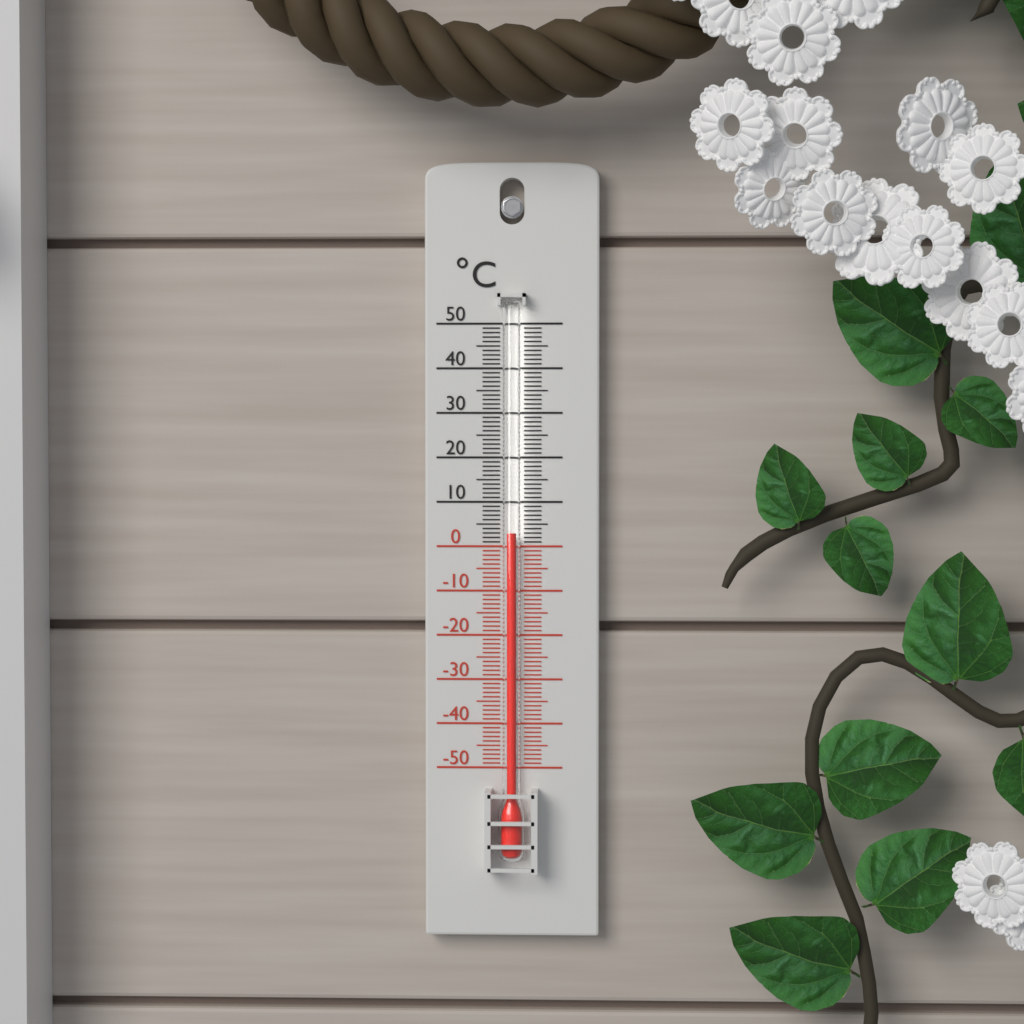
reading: 3 °C
